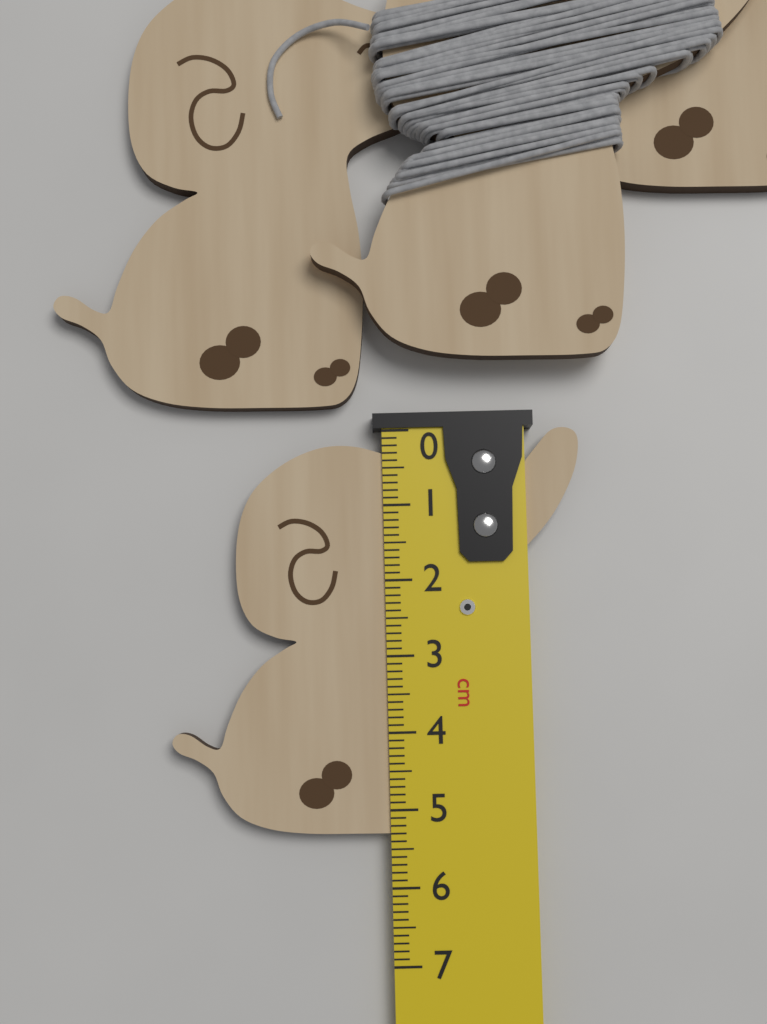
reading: 5.3 cm
